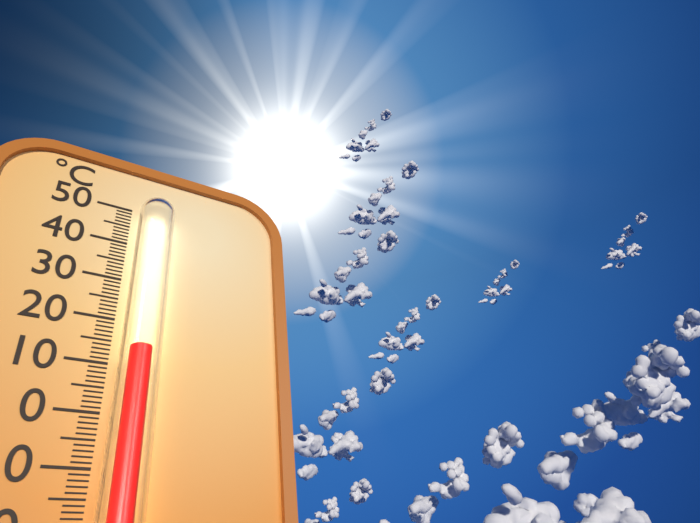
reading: 12 °C
